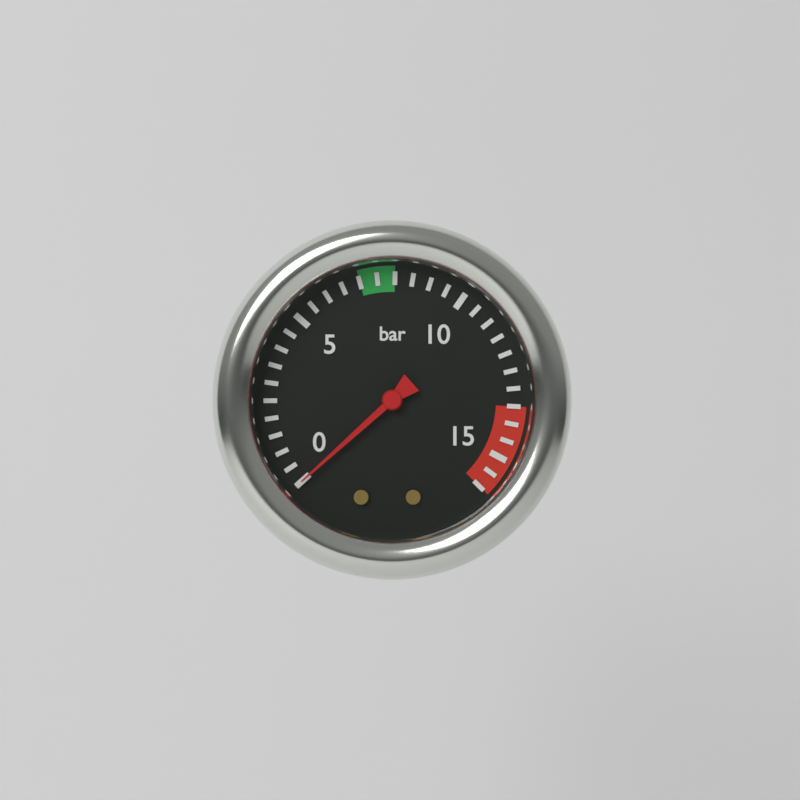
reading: 0.0 bar
